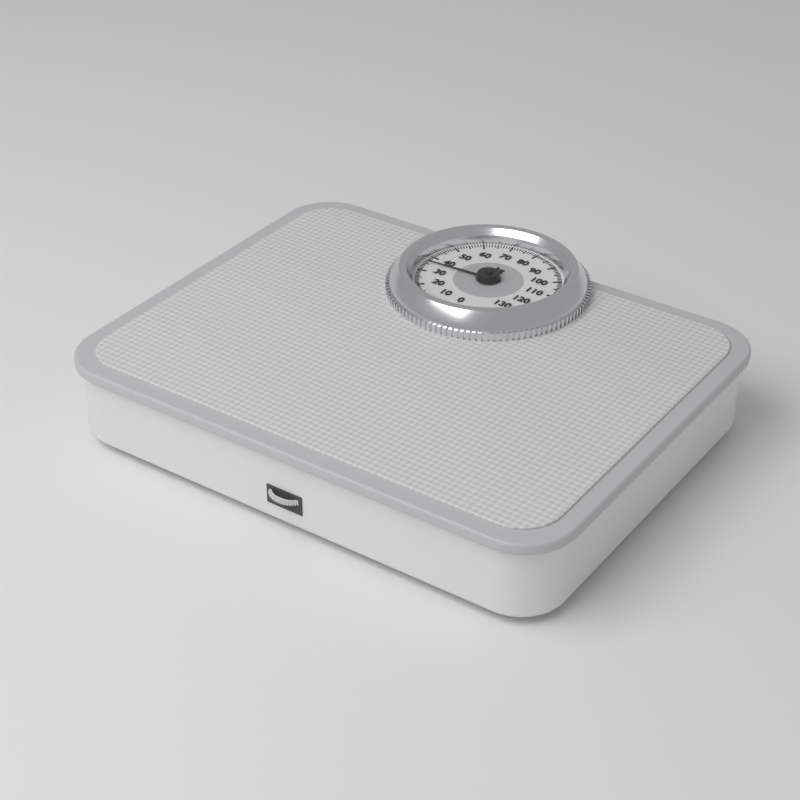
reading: 36 kg
